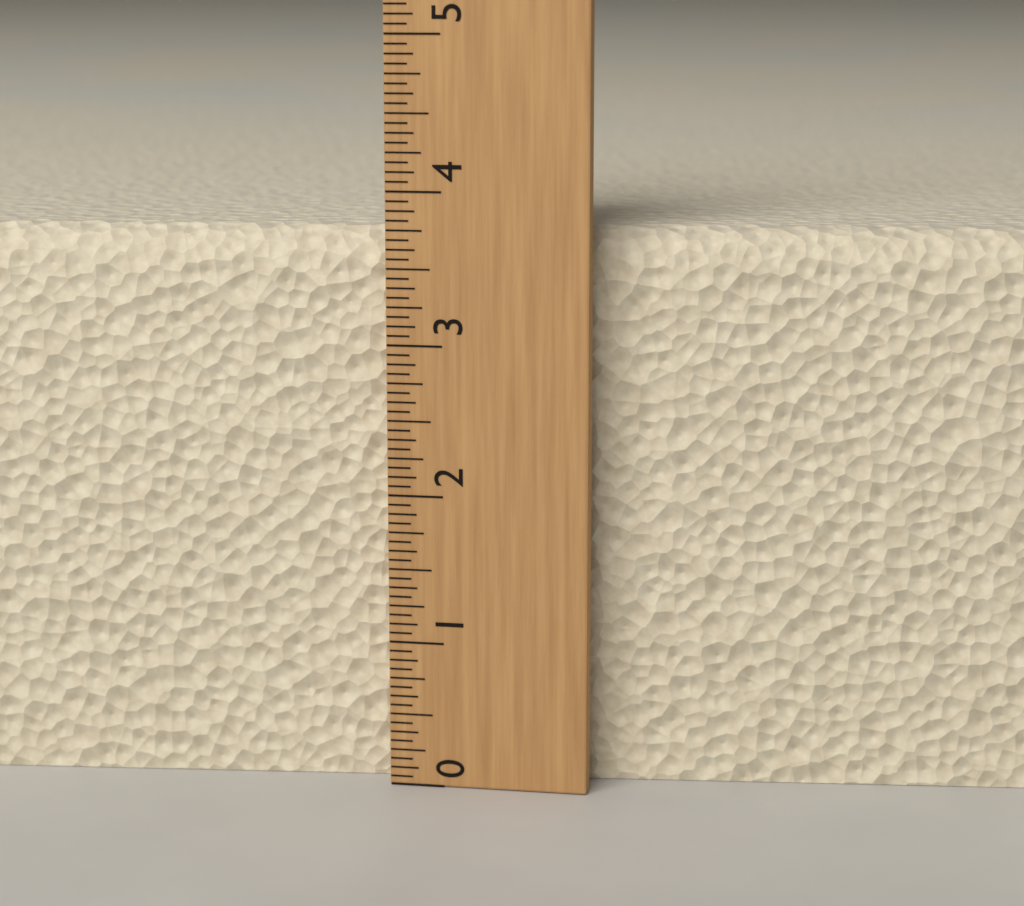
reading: 3.7500 (no unit)
